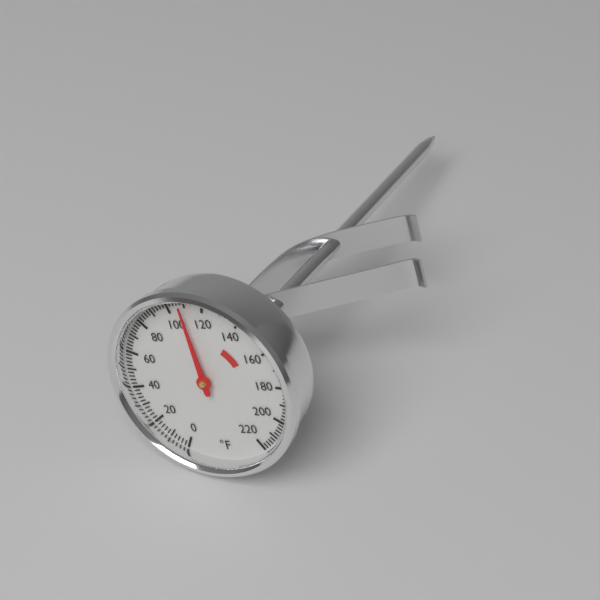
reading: 108 °F
